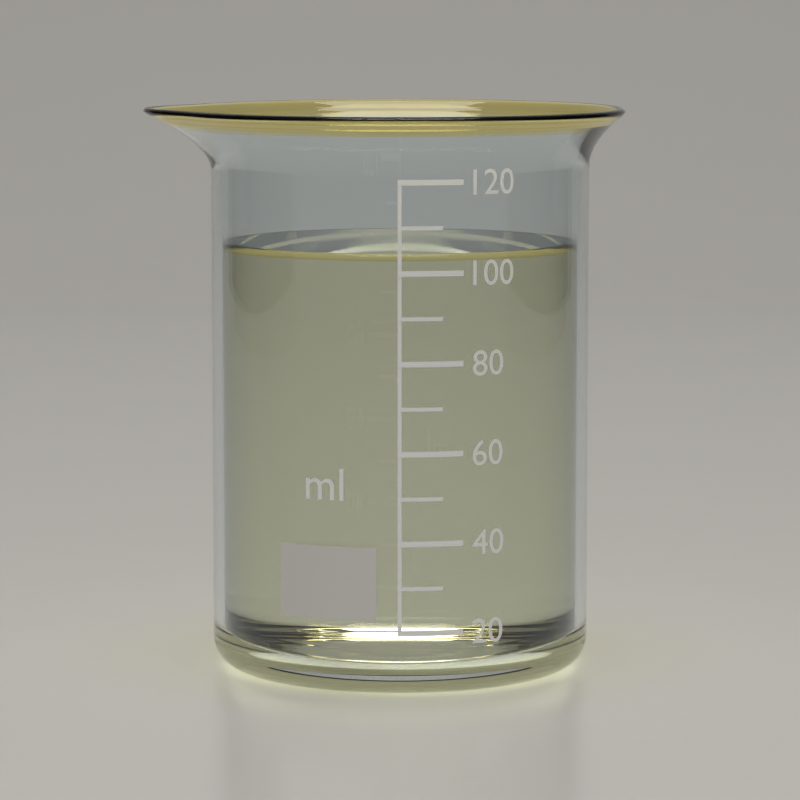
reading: 104 ml
